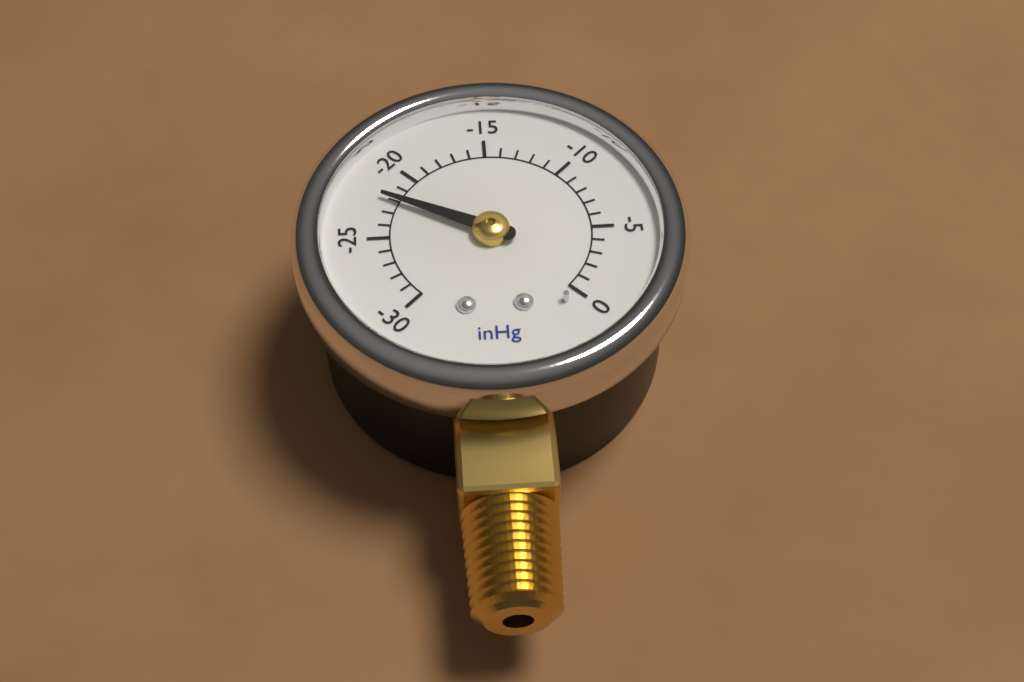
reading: -22 inHg
